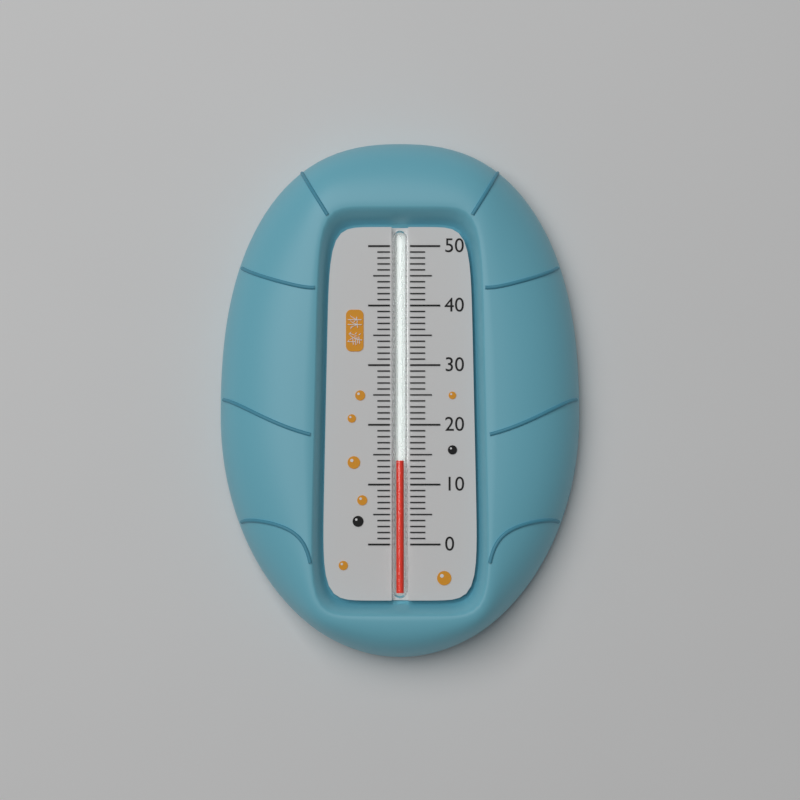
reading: 14 (no unit)
